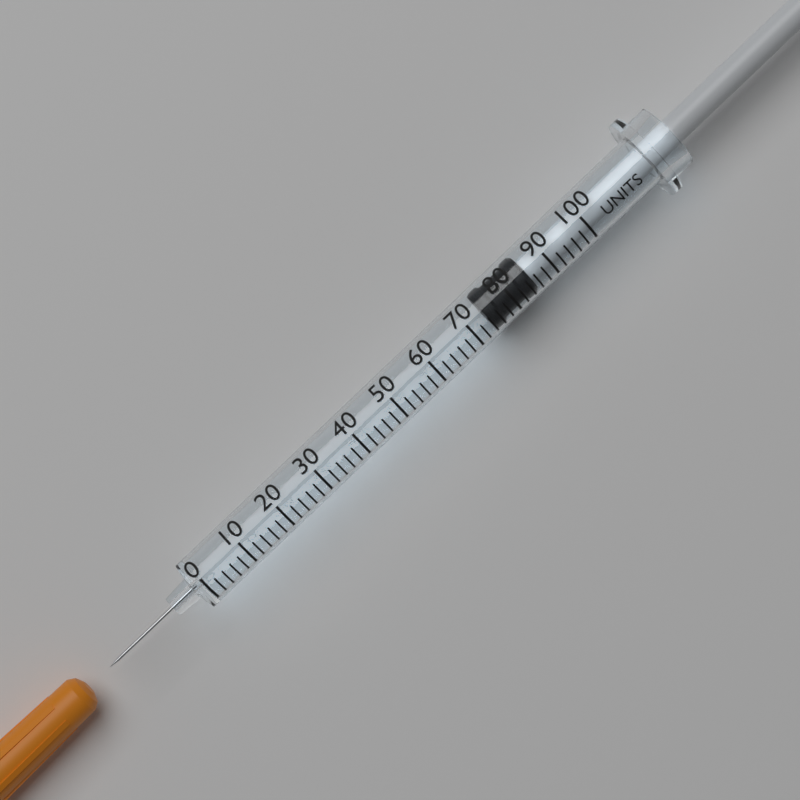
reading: 74 units
